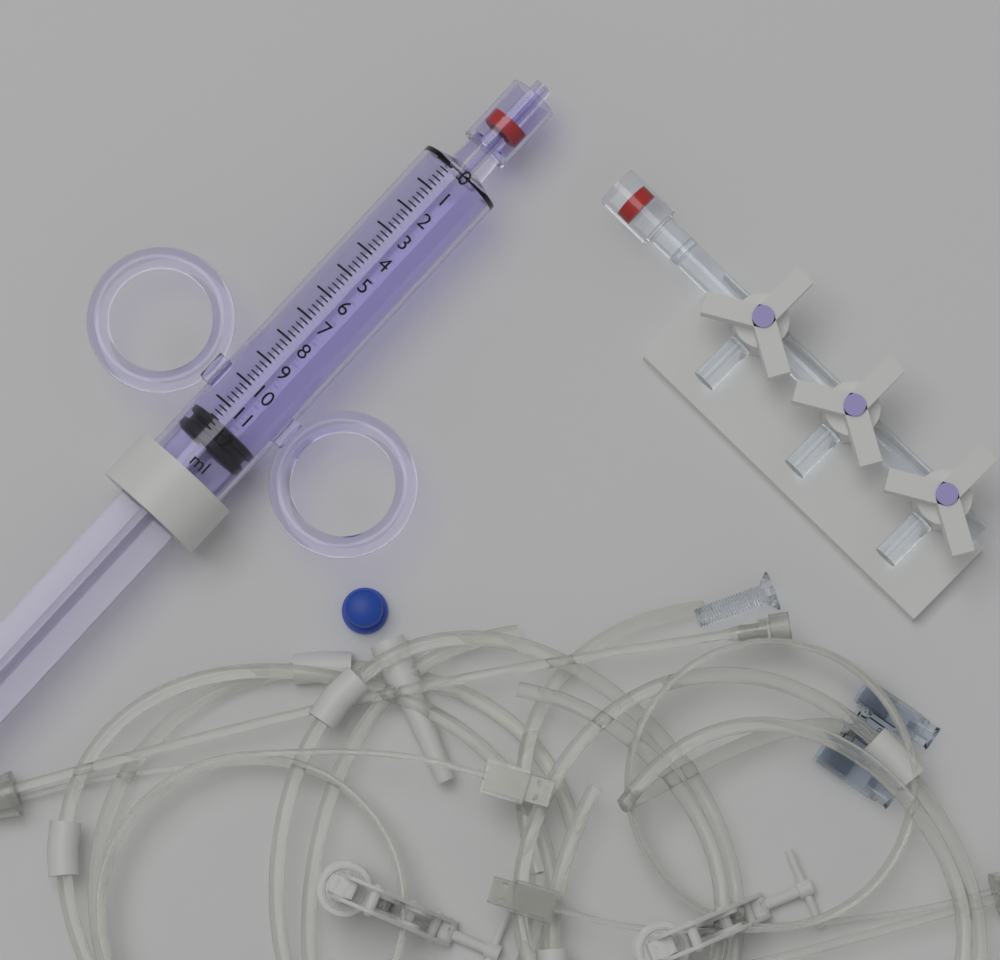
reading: 11.6 ml
